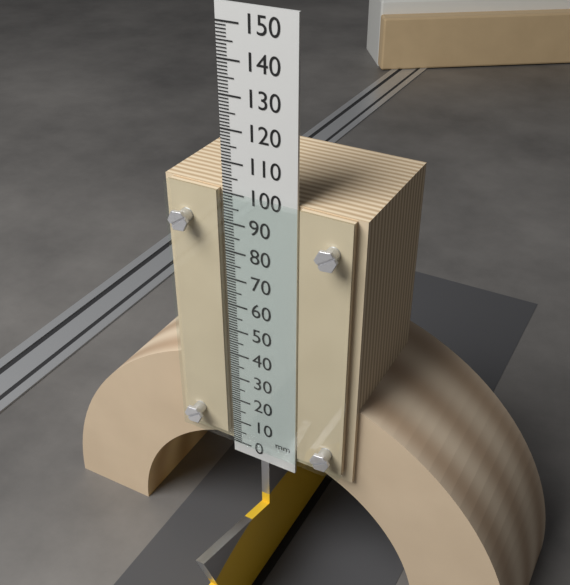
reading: 101 mm
